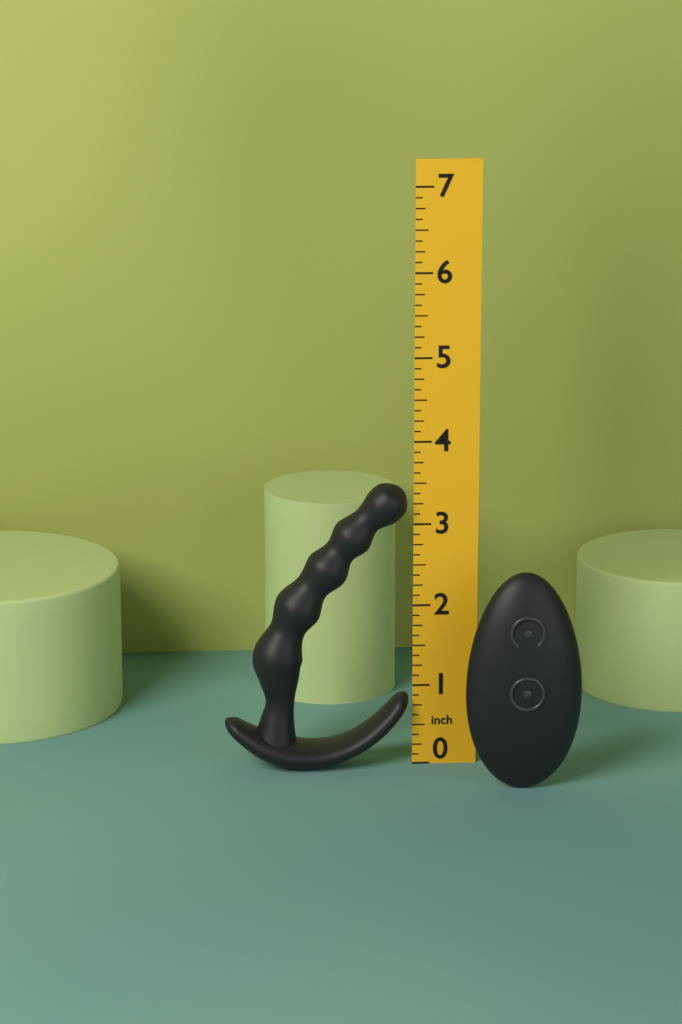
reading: 3.500 in
